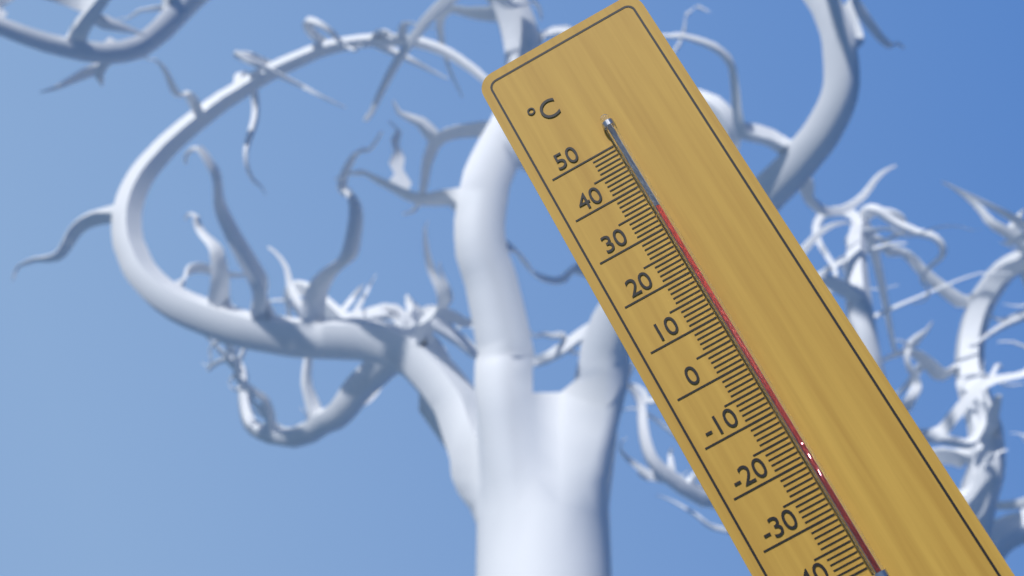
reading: 34 °C
